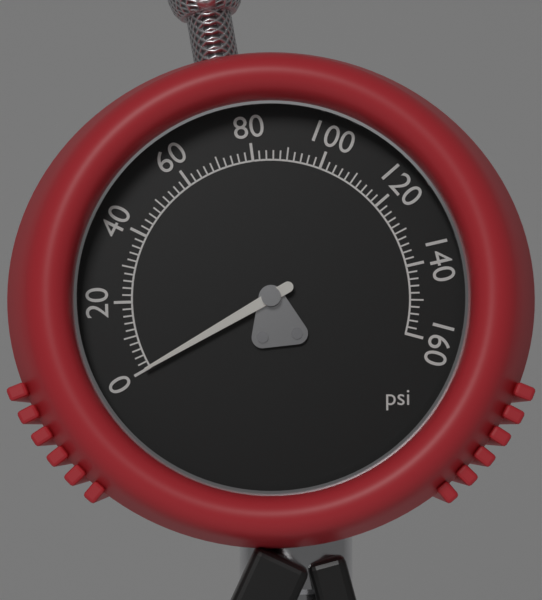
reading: 0 psi
